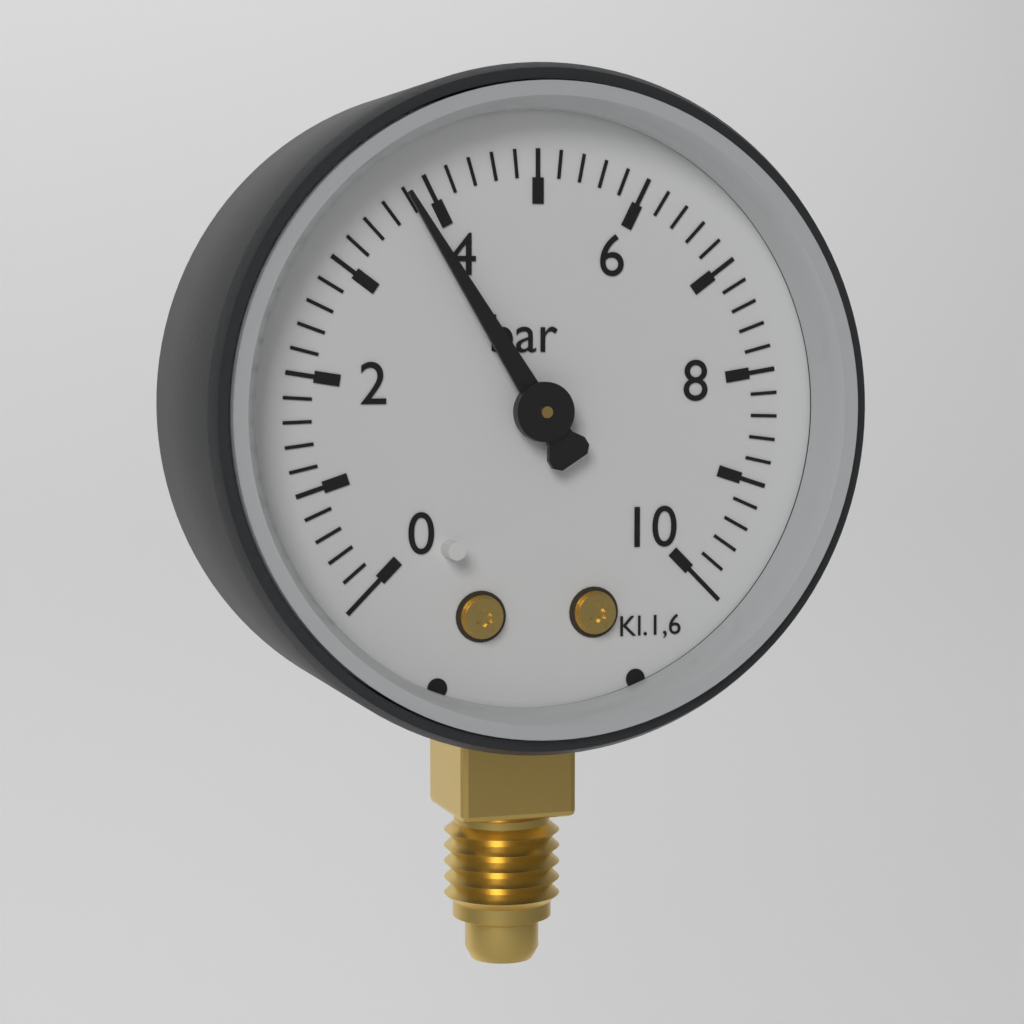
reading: 3.8 bar
